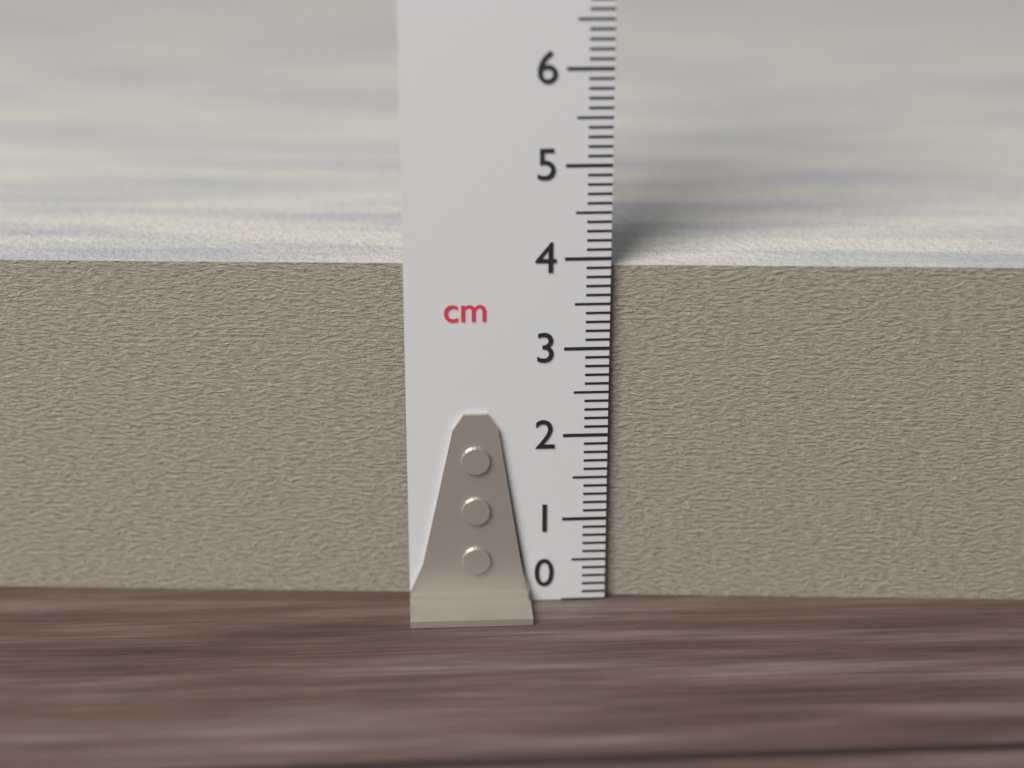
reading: 3.9 cm
